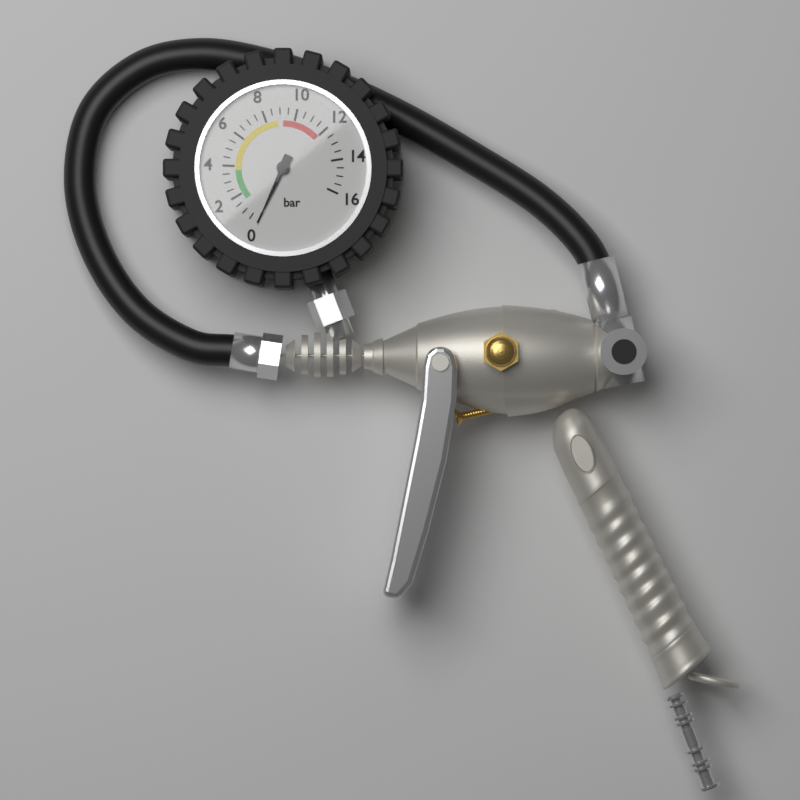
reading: 0.0 bar
